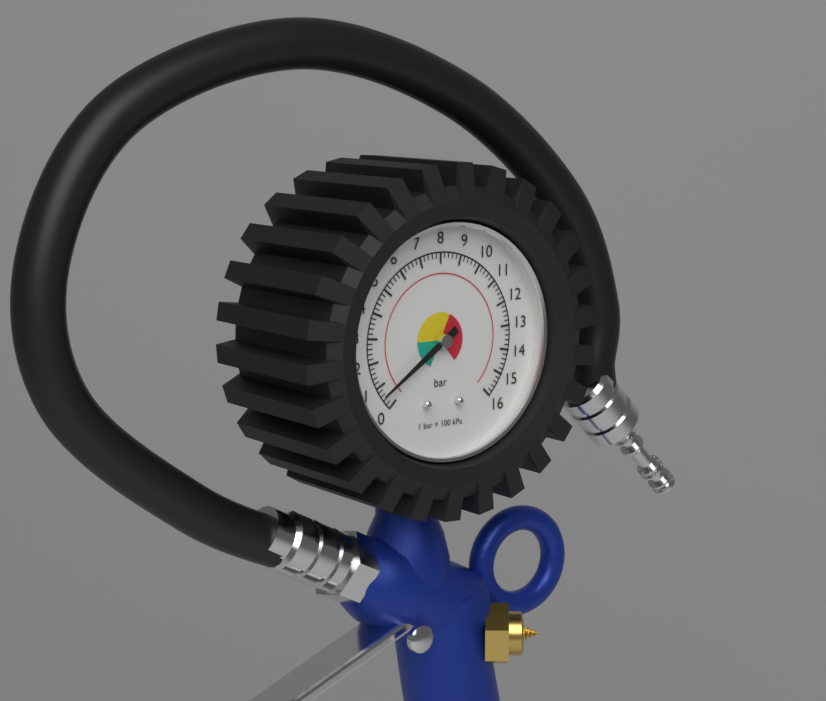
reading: 0.6 bar
